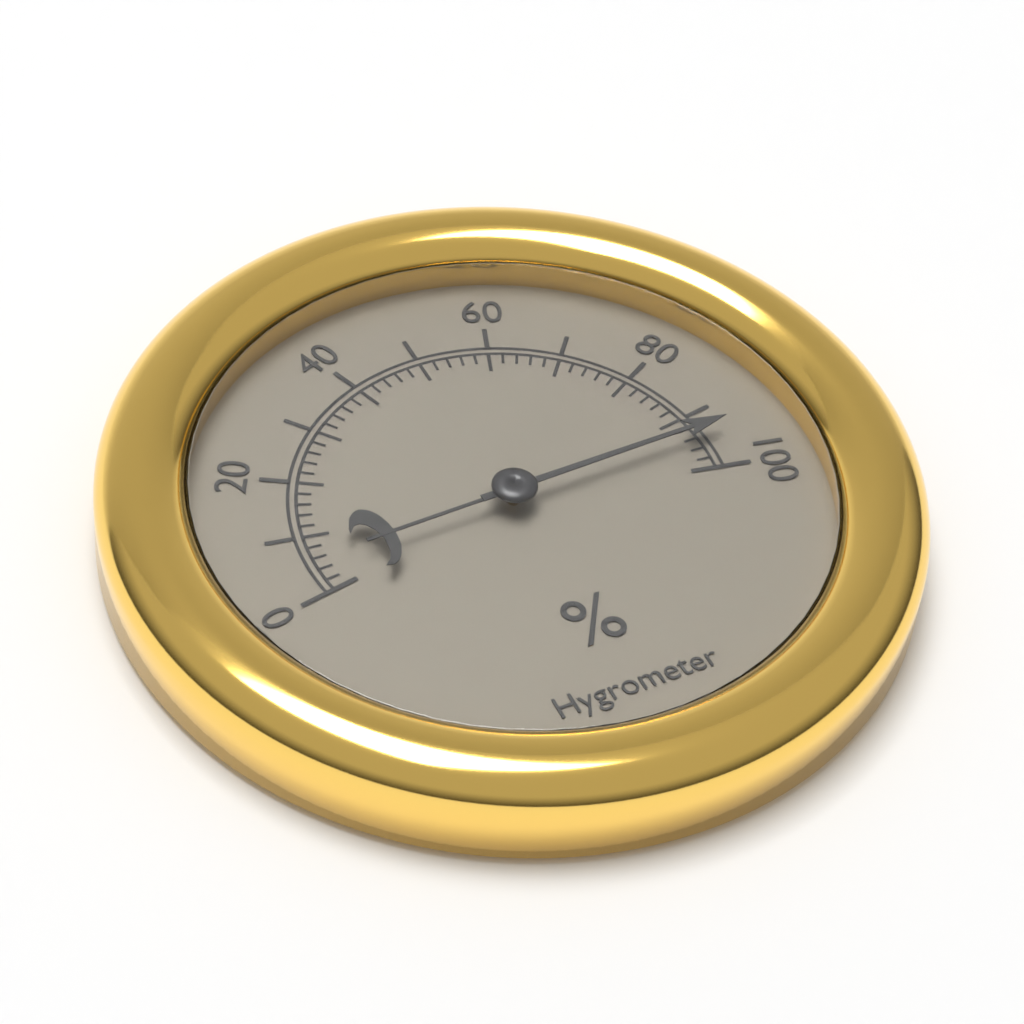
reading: 94 %
